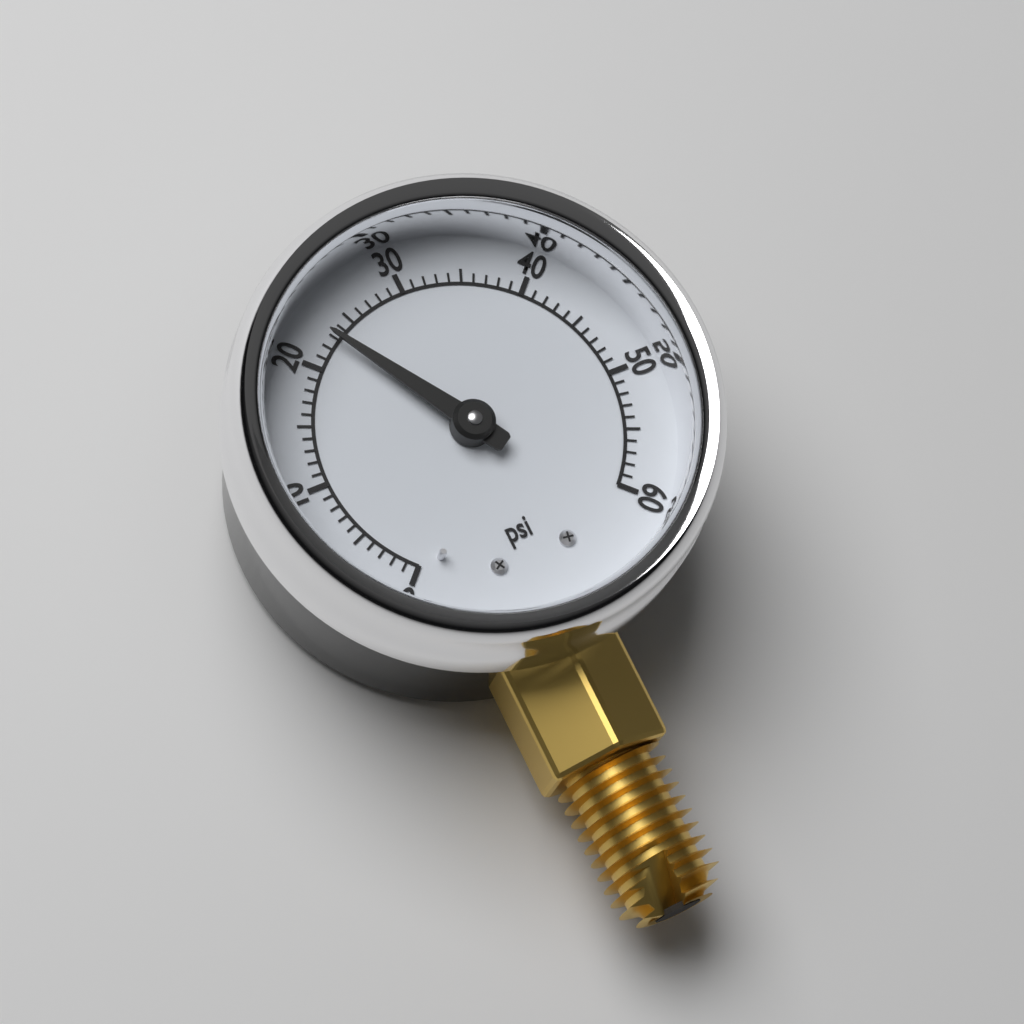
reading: 23 psi
